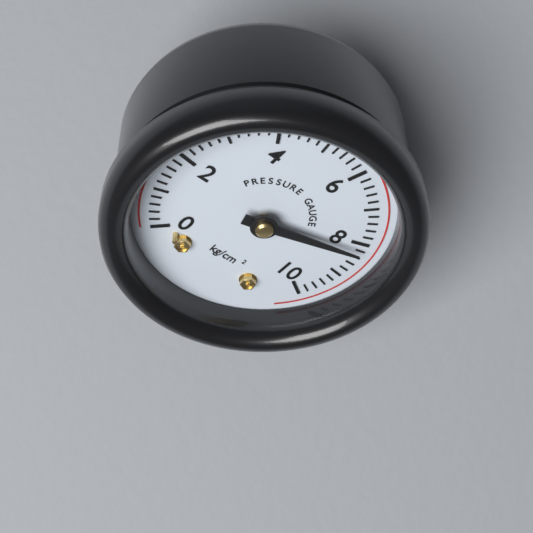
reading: 8.2 kg/cm²
